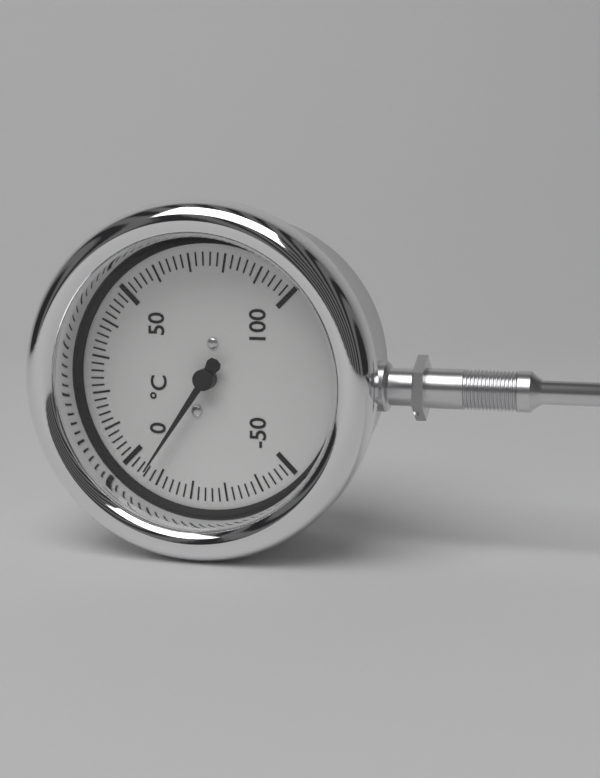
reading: -6 °C
